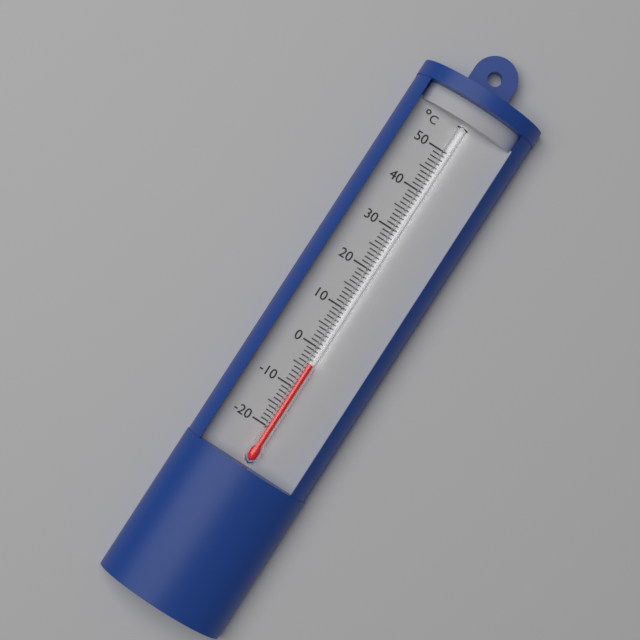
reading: -4 °C
